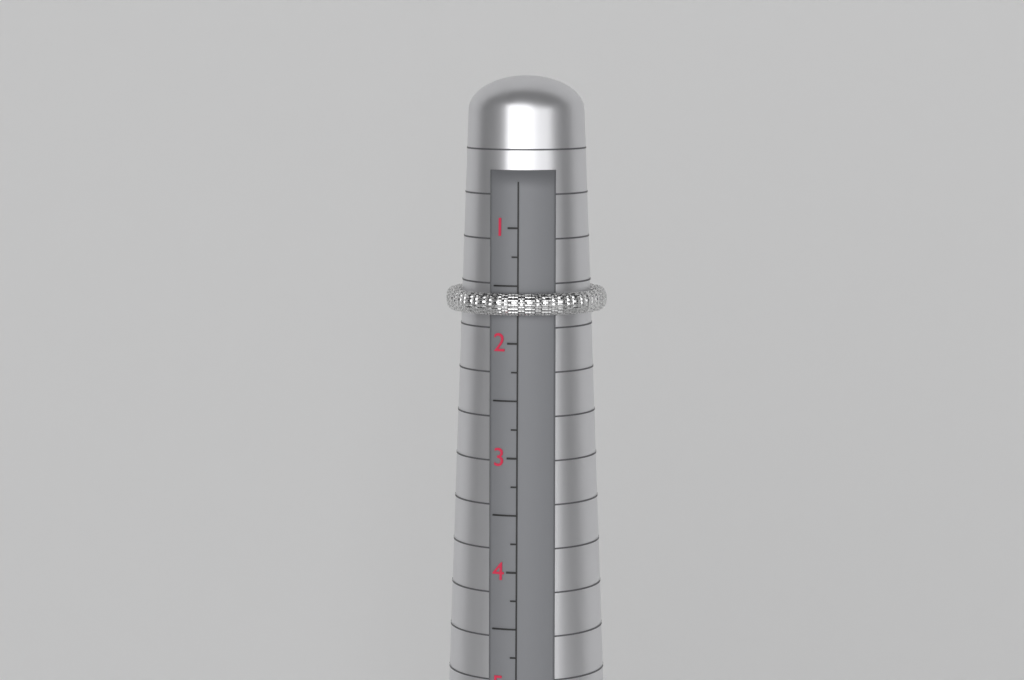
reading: 1.75 (no unit)
